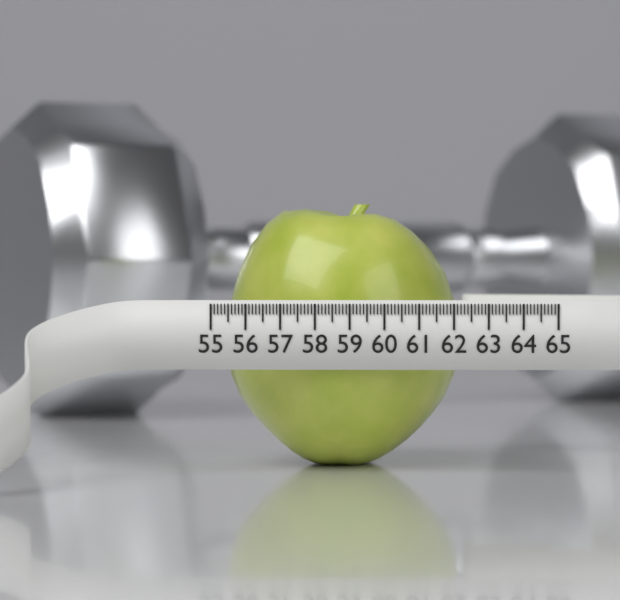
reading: 62.0 (no unit)
